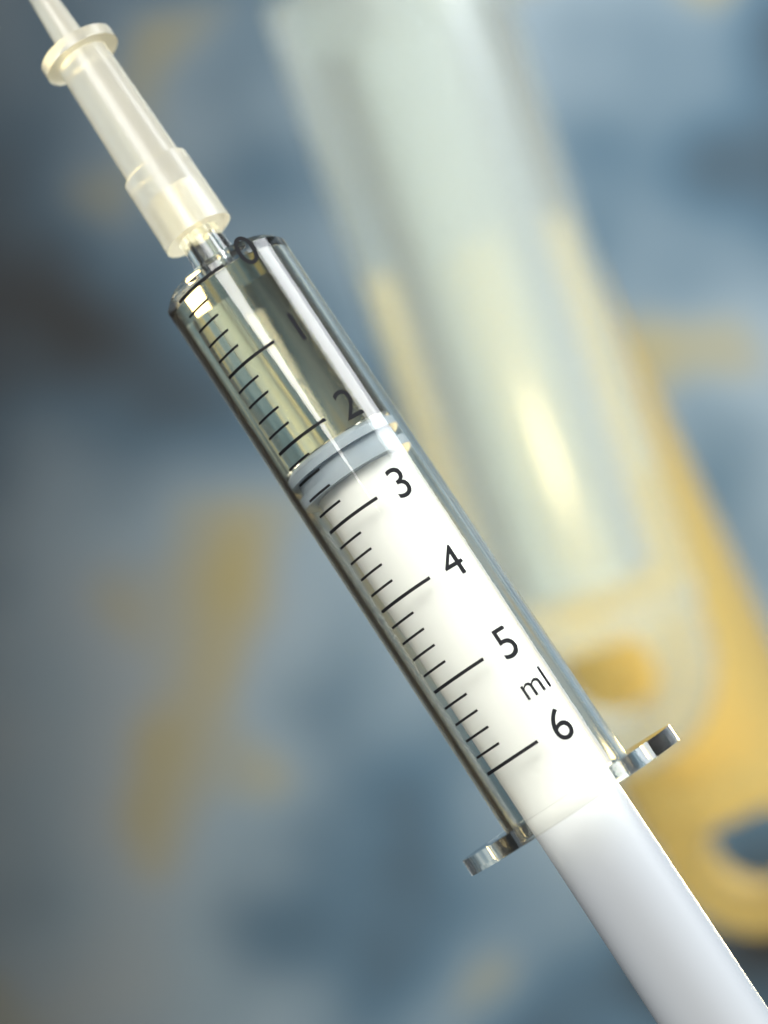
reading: 2.2 ml
